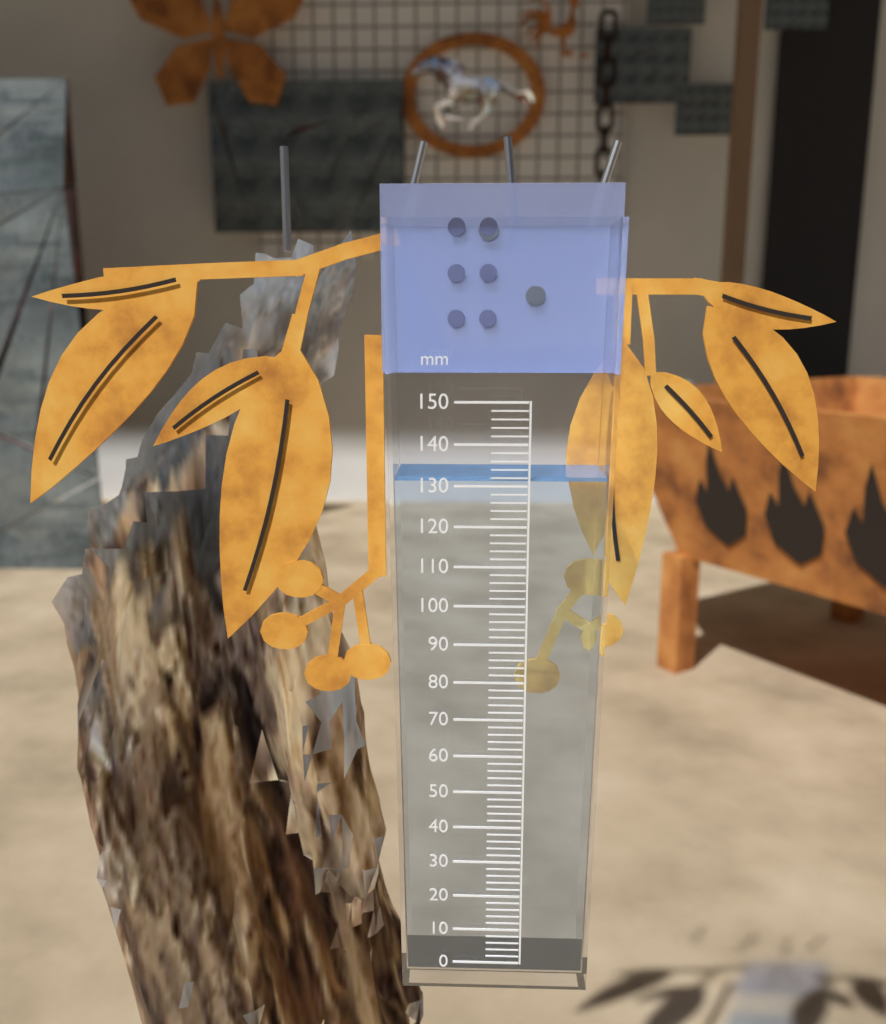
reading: 132 mm
